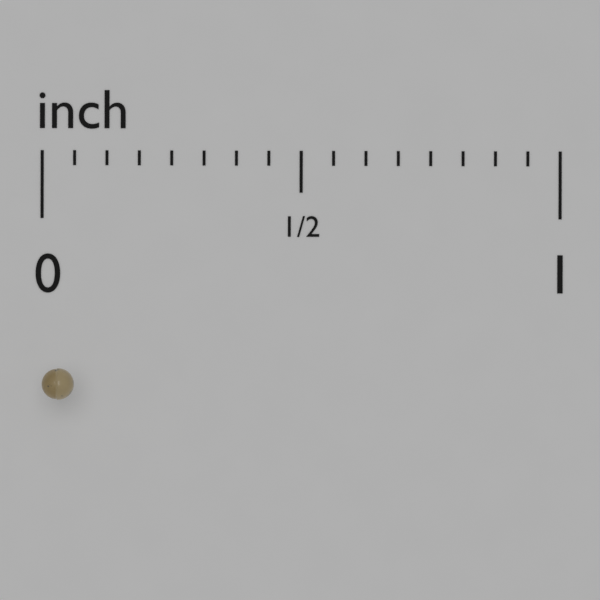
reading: 0.0625 inch
